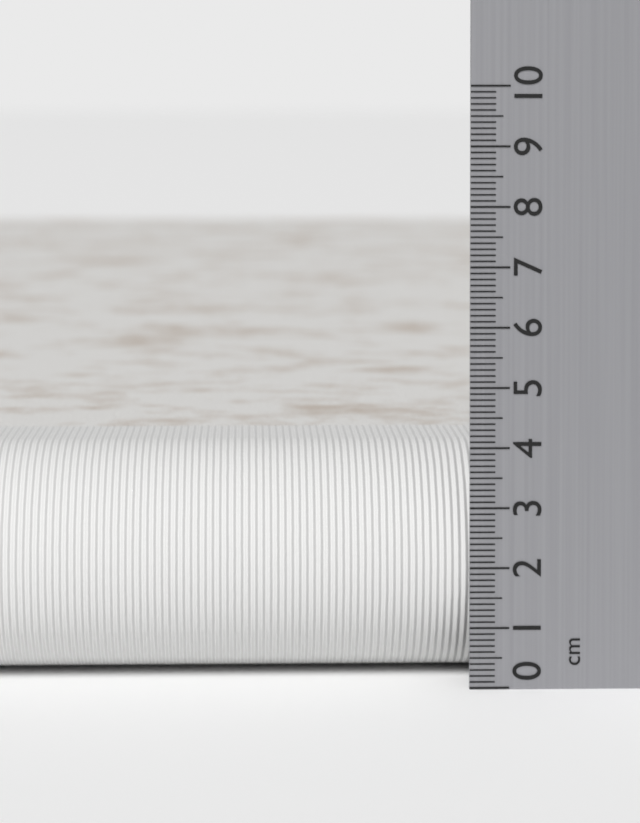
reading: 3.9 cm
